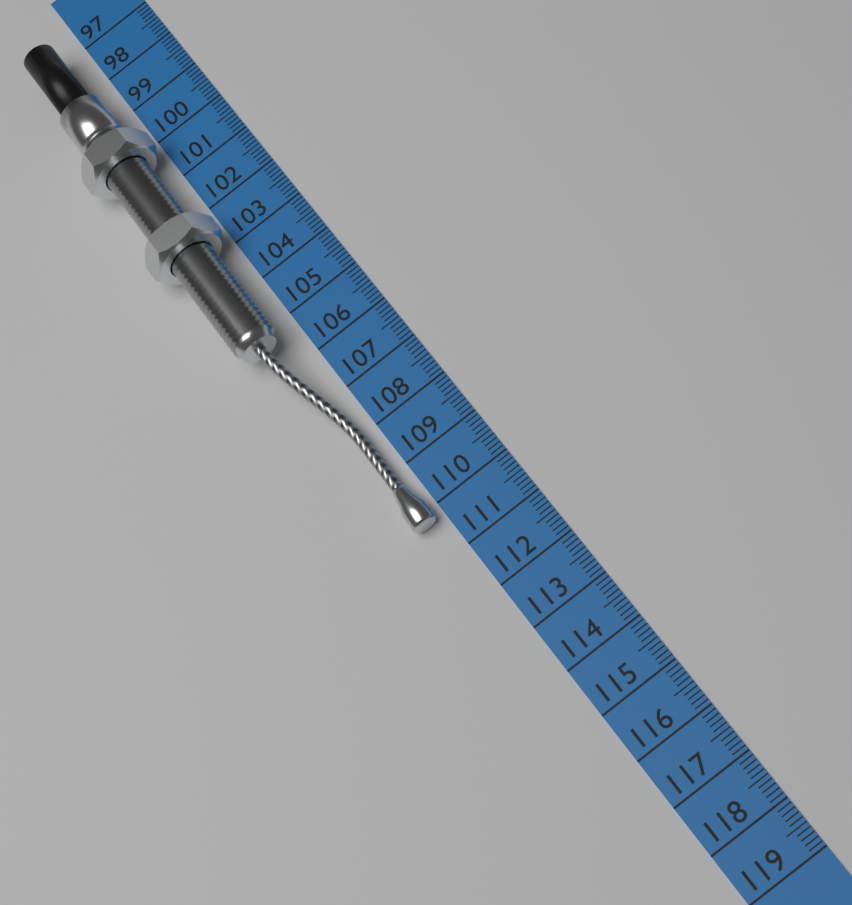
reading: 110.3 cm
